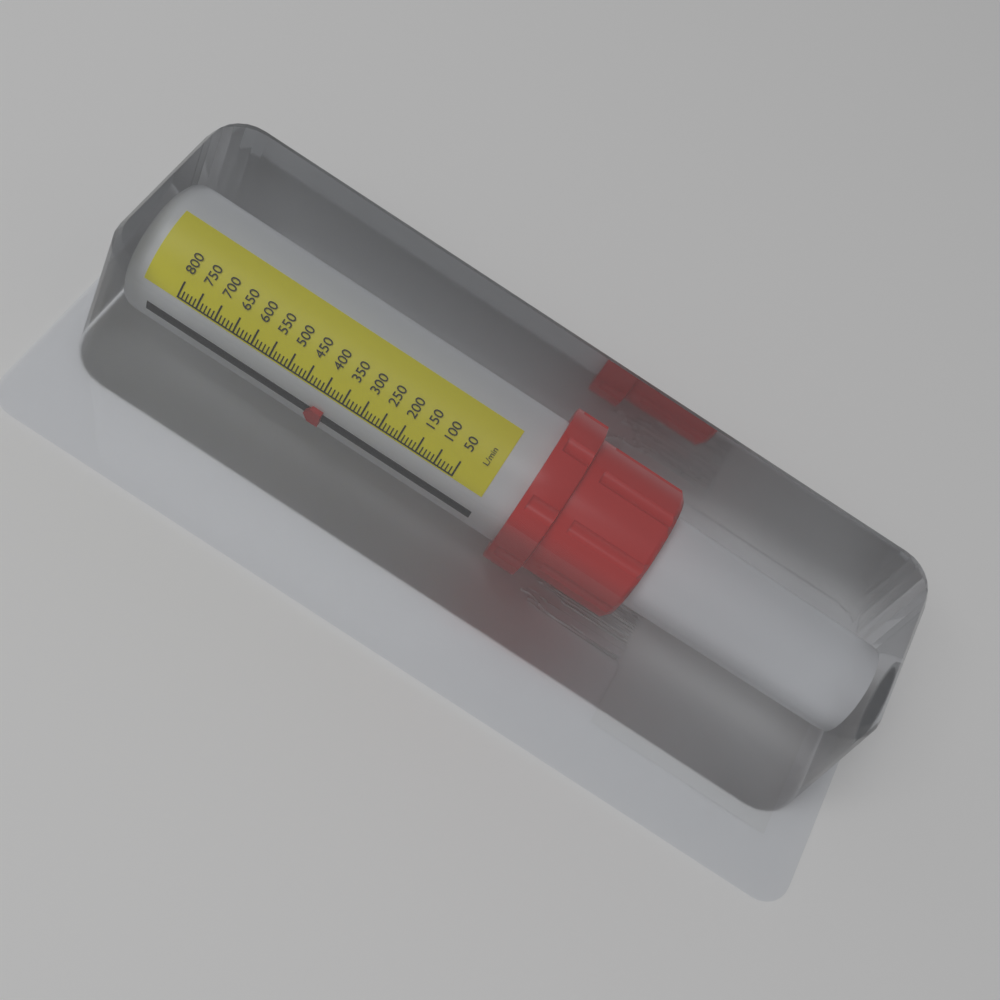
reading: 380 L/min
